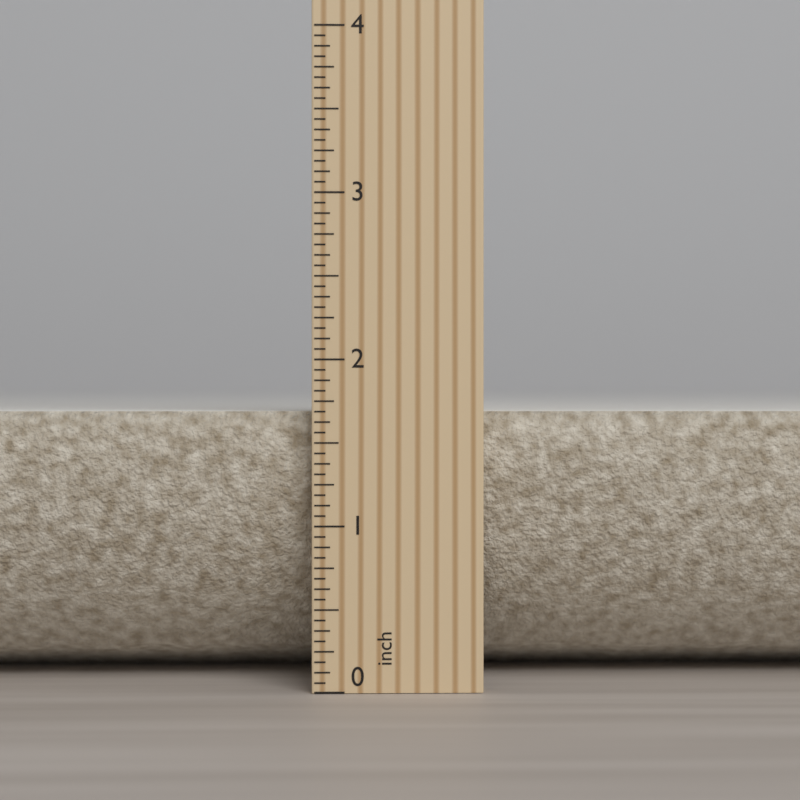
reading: 1.6875 inch
